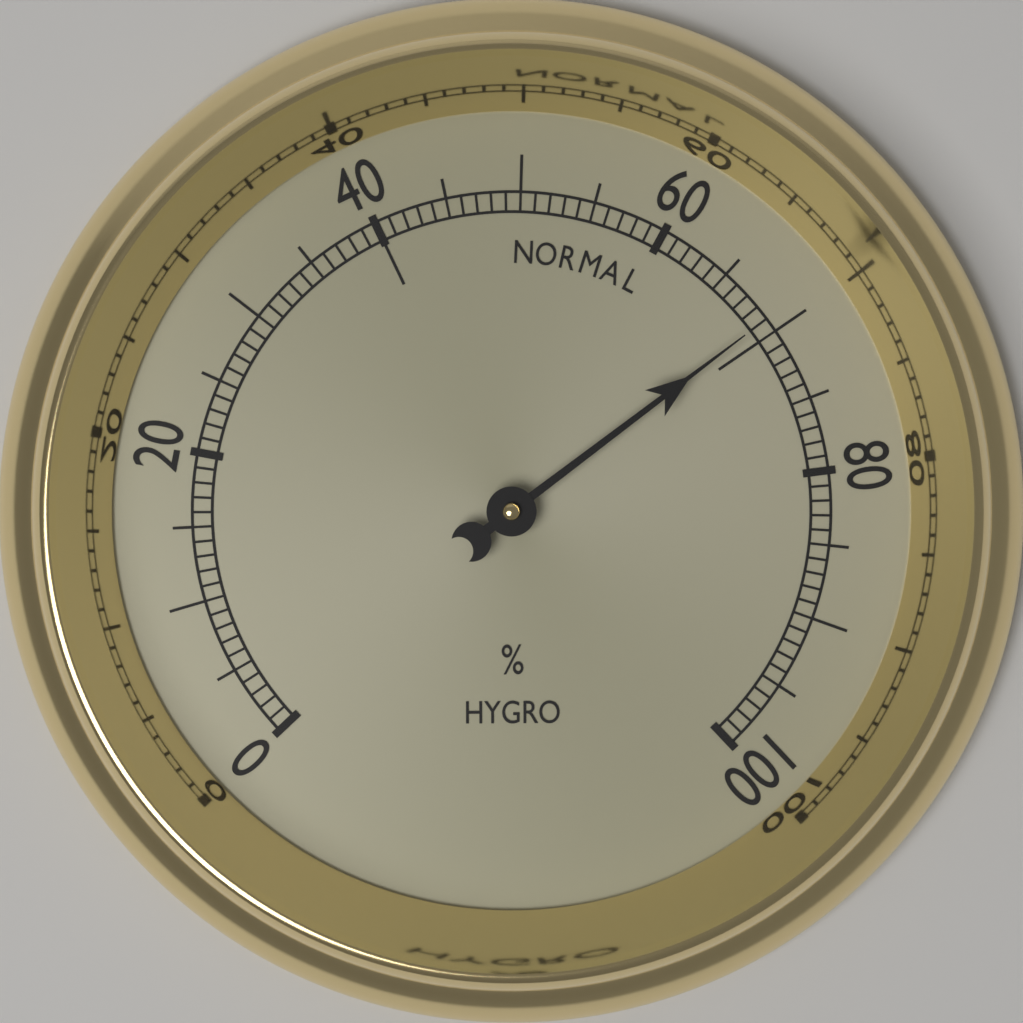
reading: 69 %
